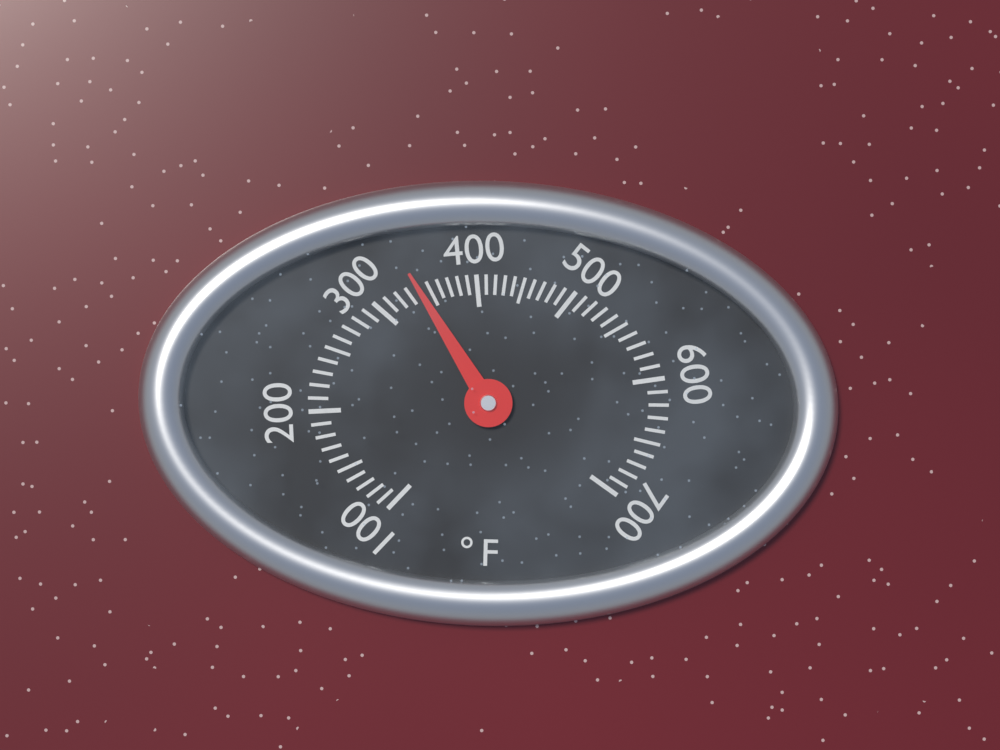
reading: 340 °F
